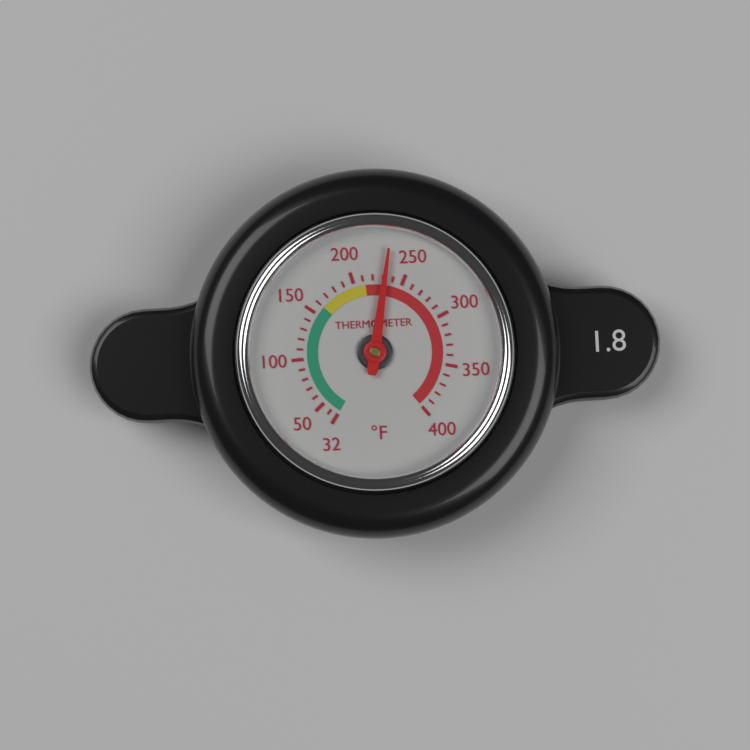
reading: 232 °F
